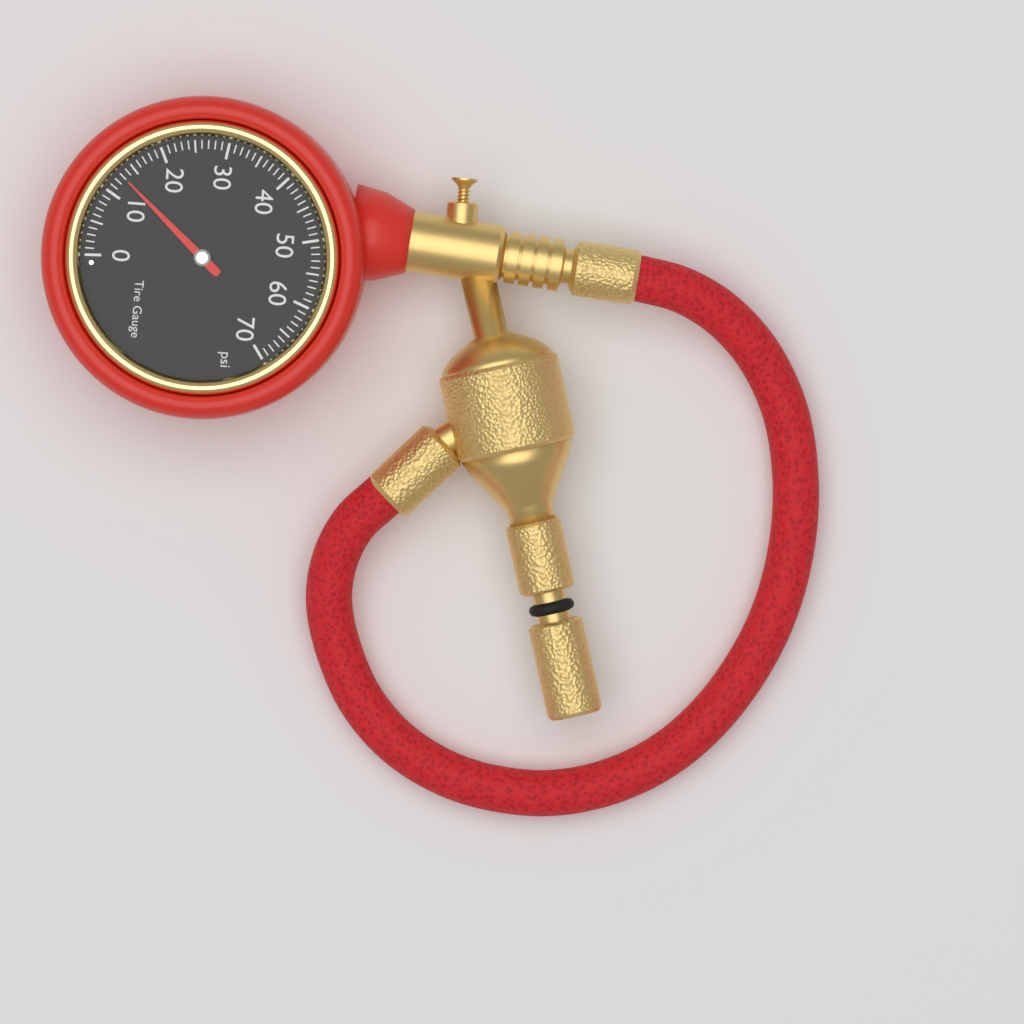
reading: 13 psi
